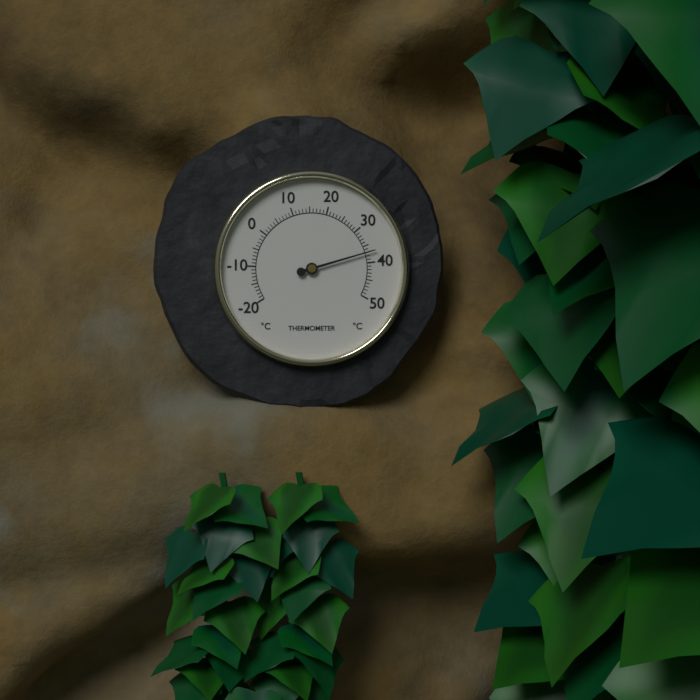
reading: 37 °C
